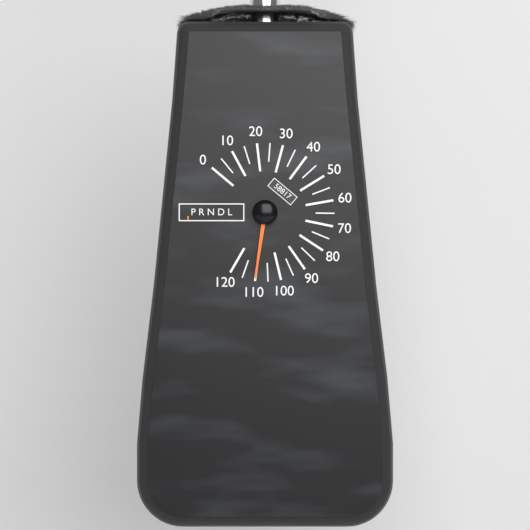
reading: 110 (no unit)
